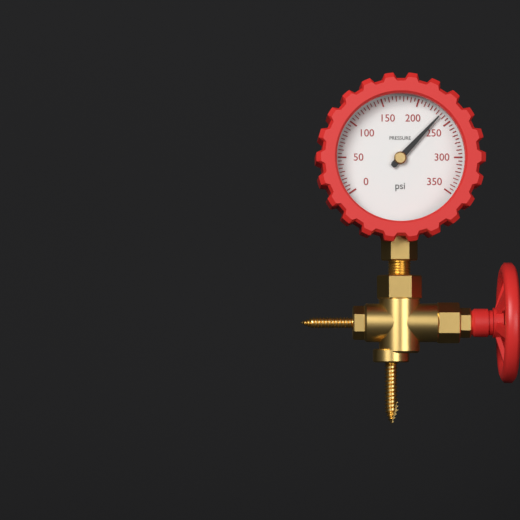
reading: 235 psi
